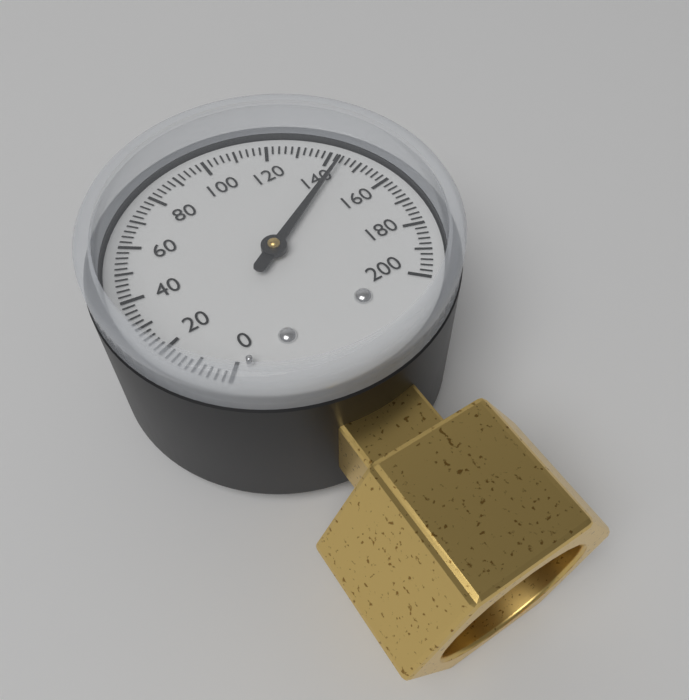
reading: 144 (no unit)
